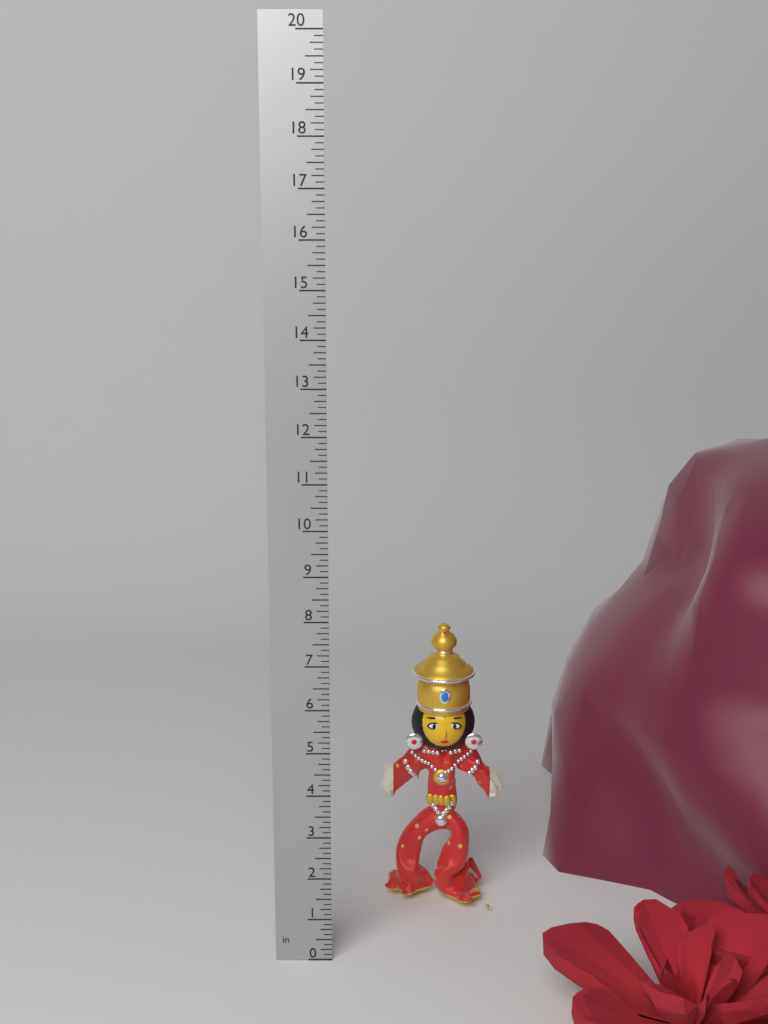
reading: 7.000 in
